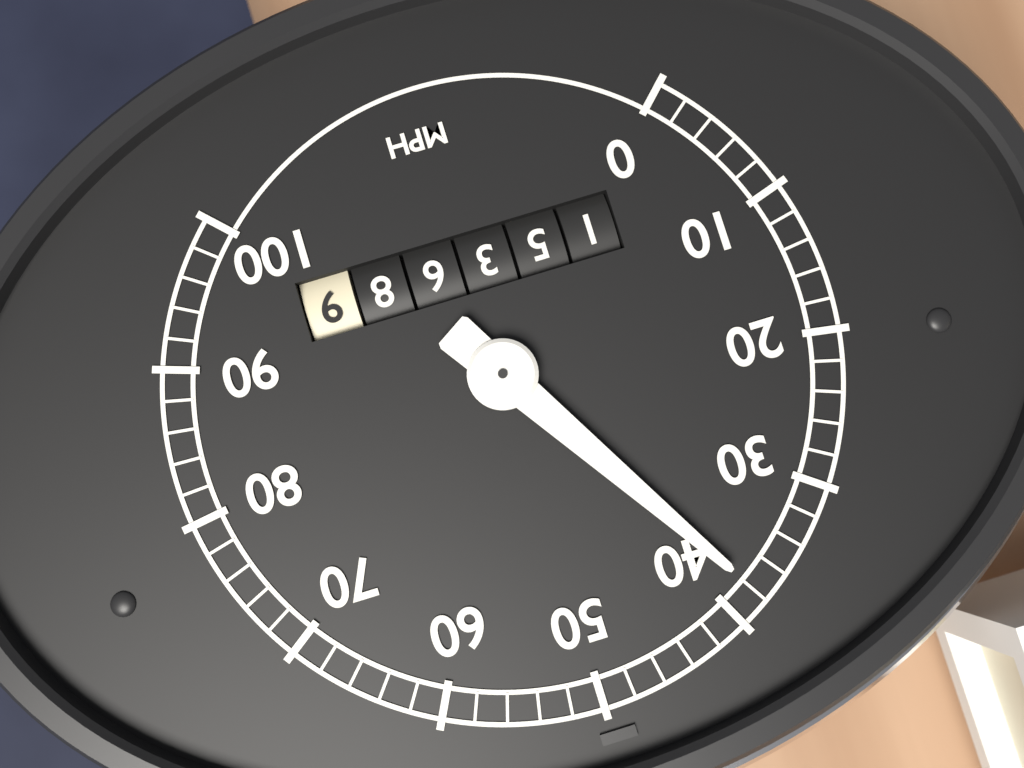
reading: 38 mph
